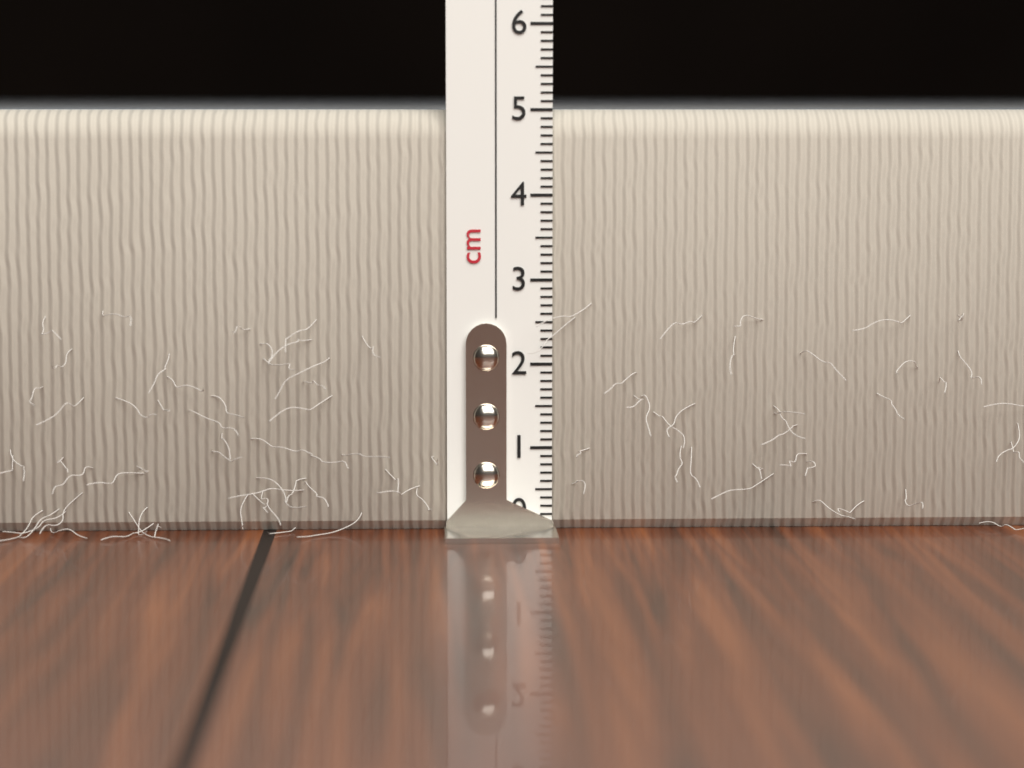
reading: 5.0 cm
